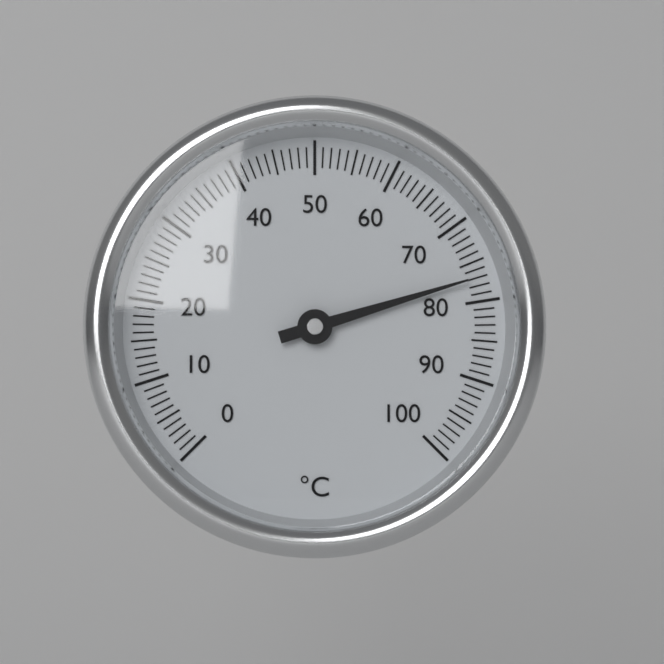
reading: 77 °C
